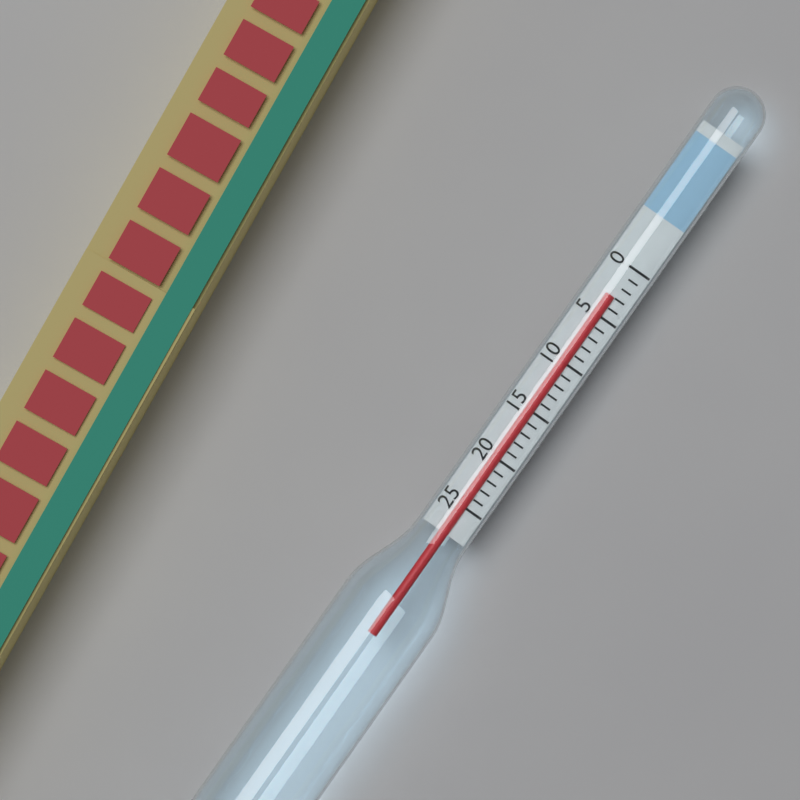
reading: 3 (no unit)
